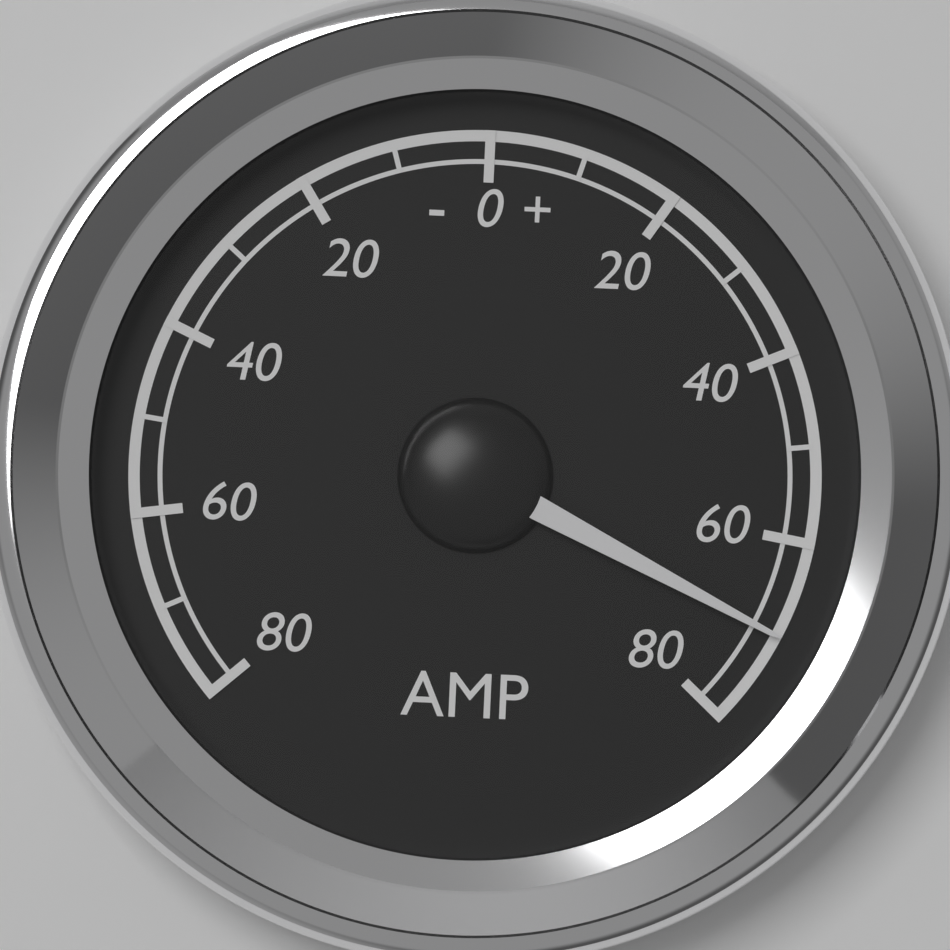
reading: 70 A
